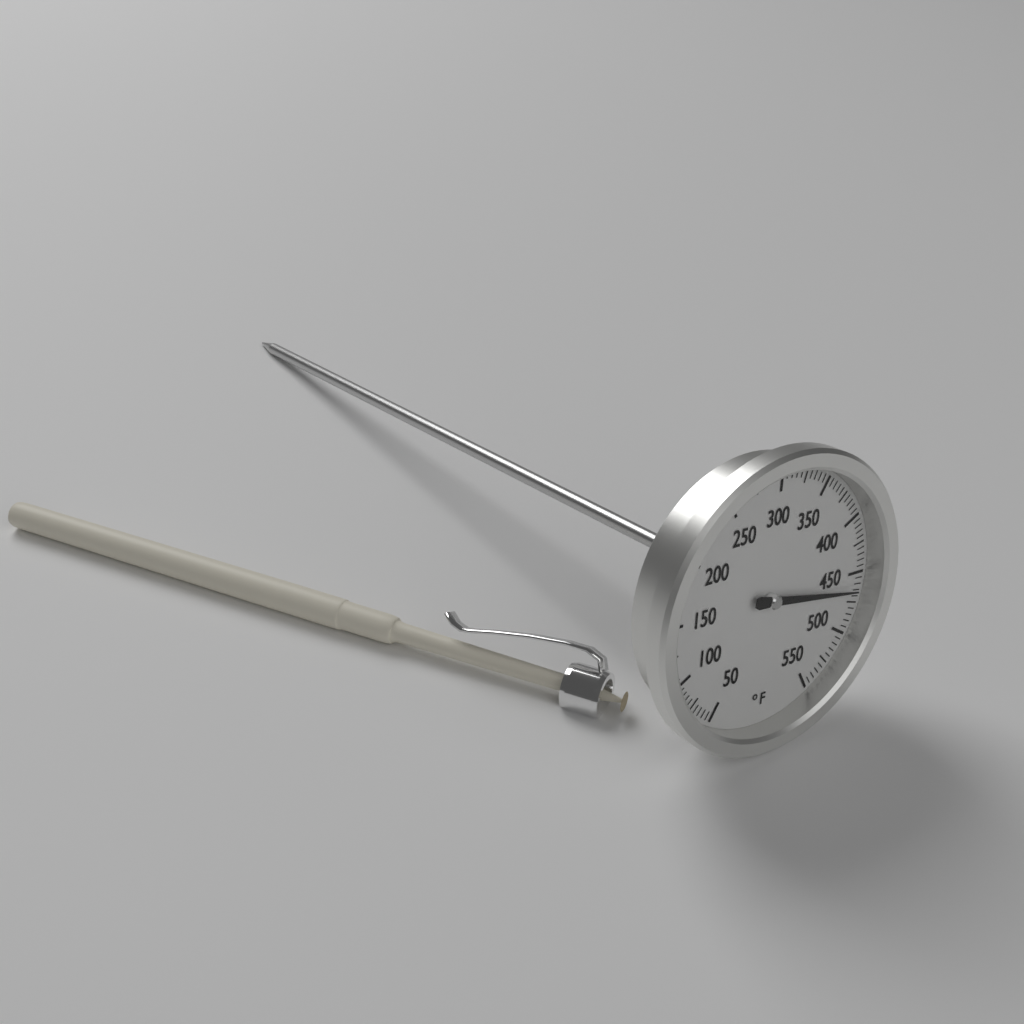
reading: 465 °F
